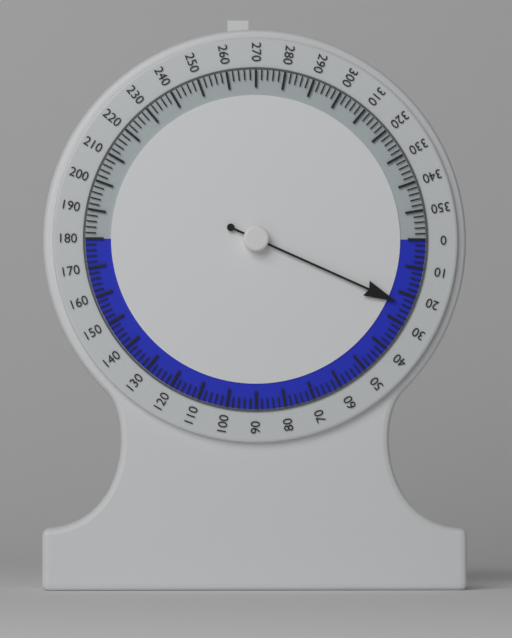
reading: 24 (no unit)
